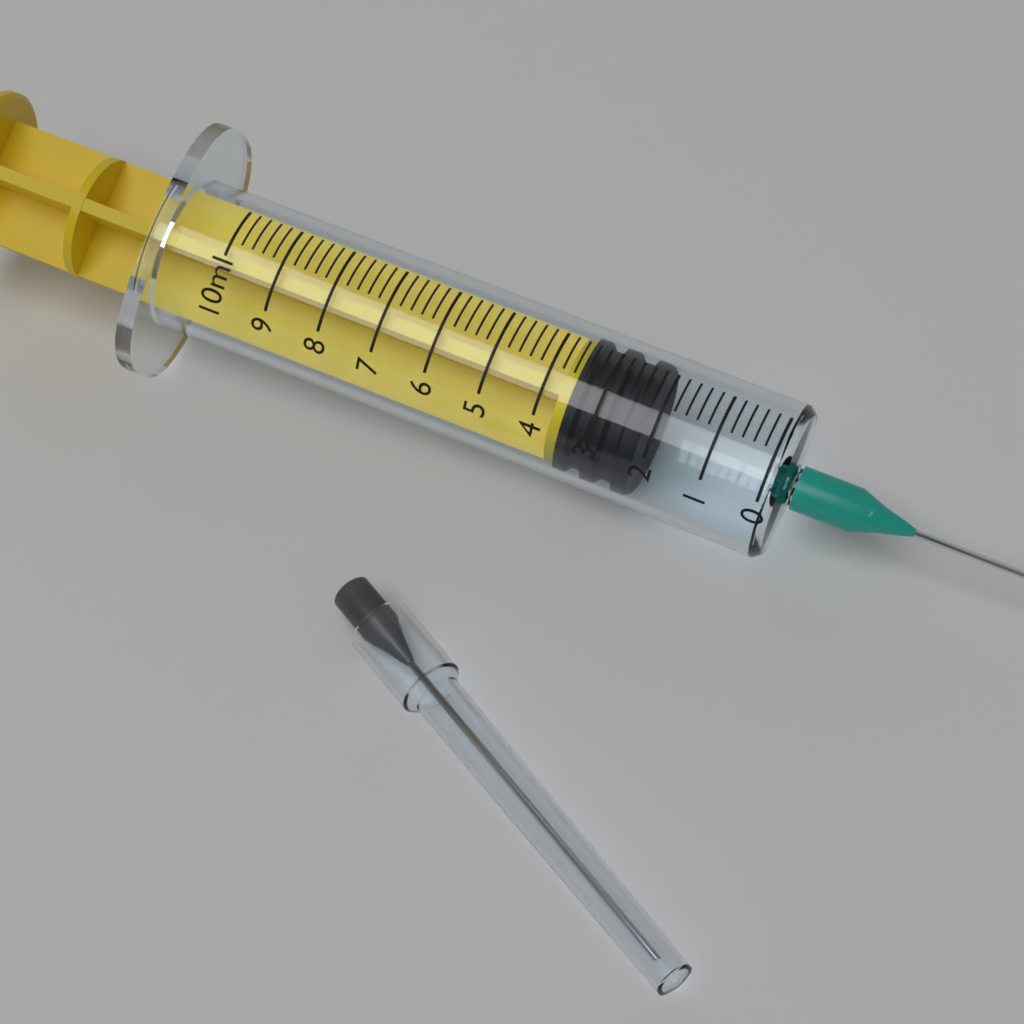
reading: 2.2 ml
